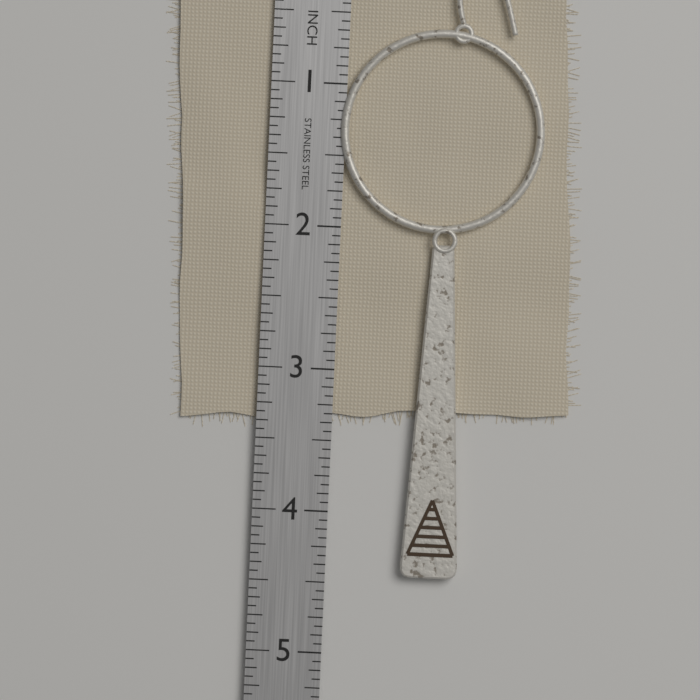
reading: 4.4375 in
